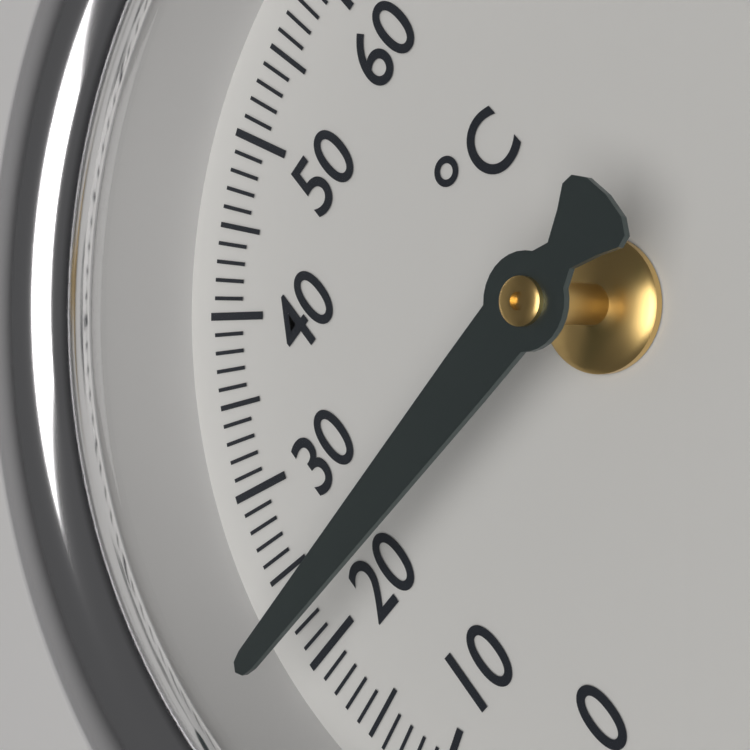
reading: 20 °C
